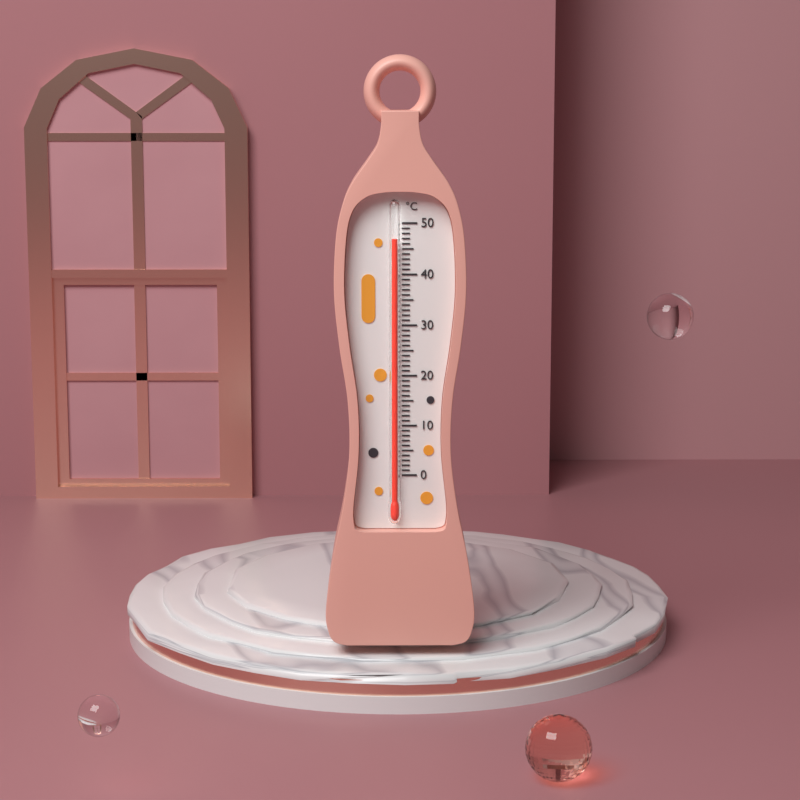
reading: 47 °C
